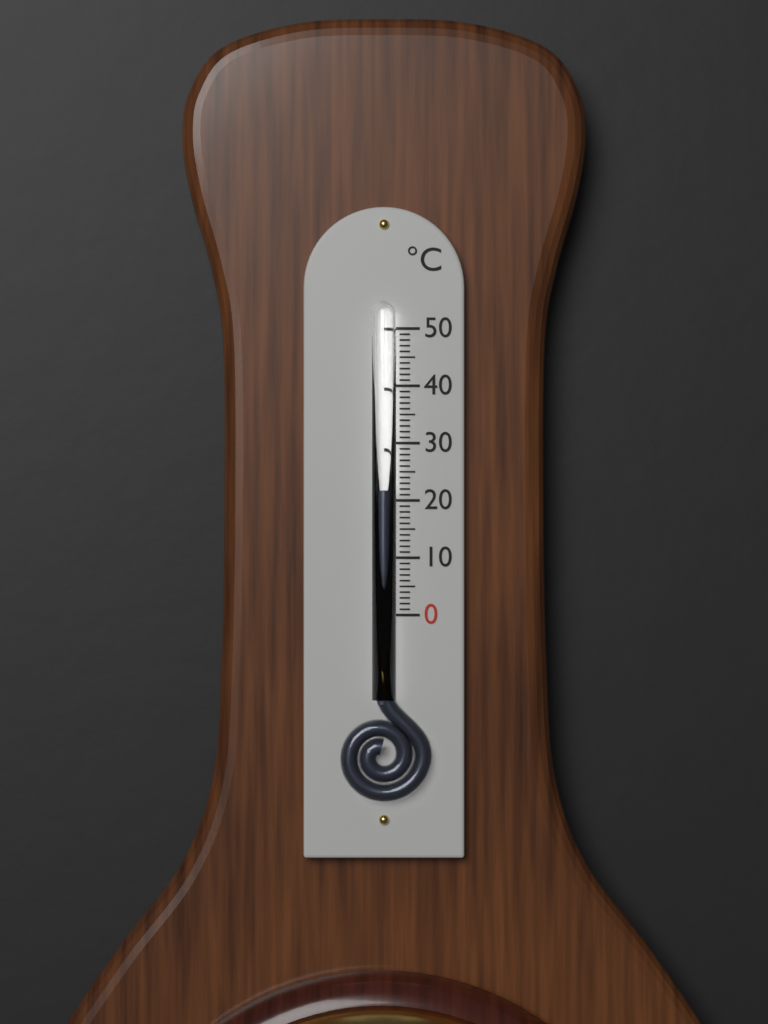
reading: 22 °C
